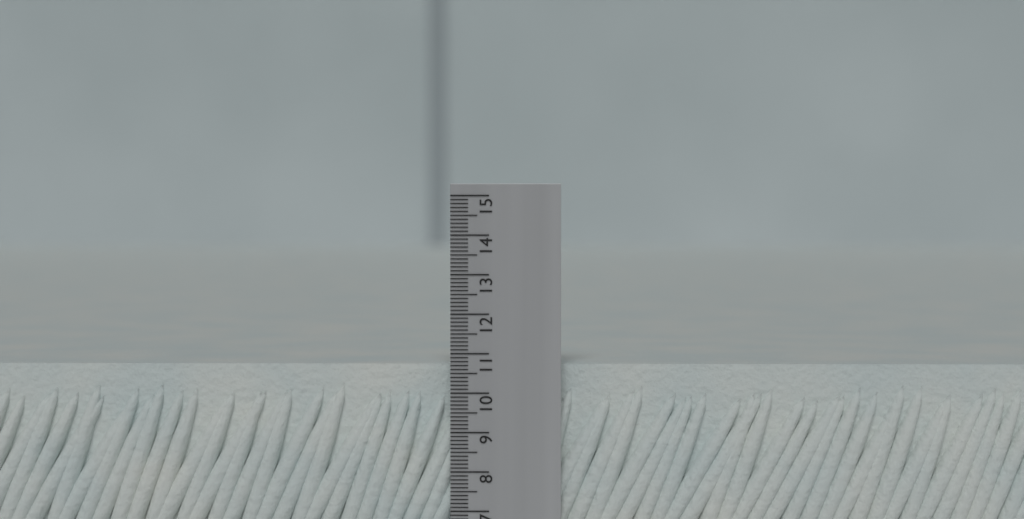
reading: 10.7 (no unit)
